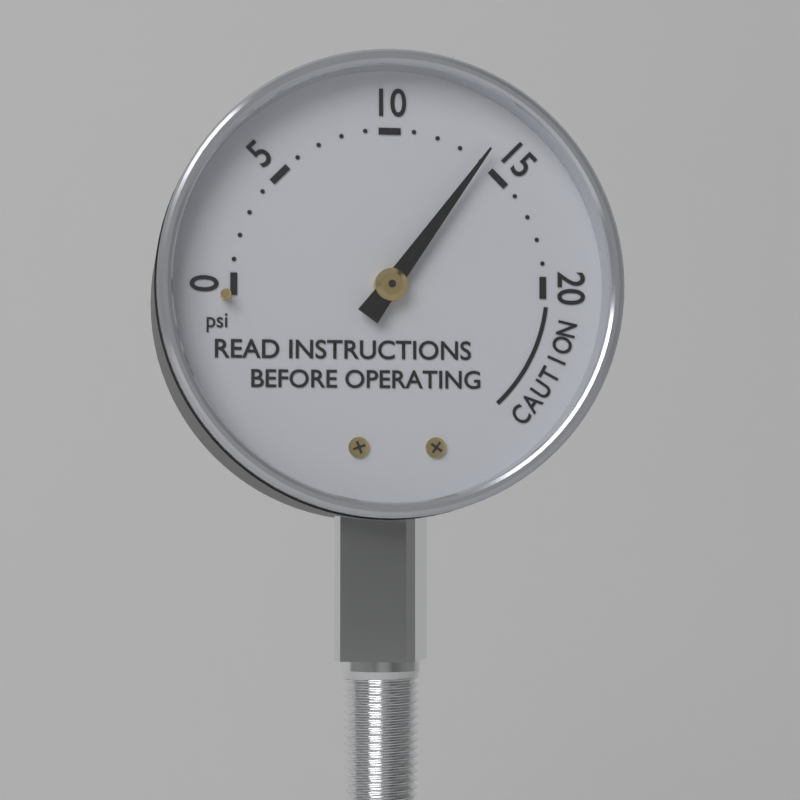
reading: 14 psi
